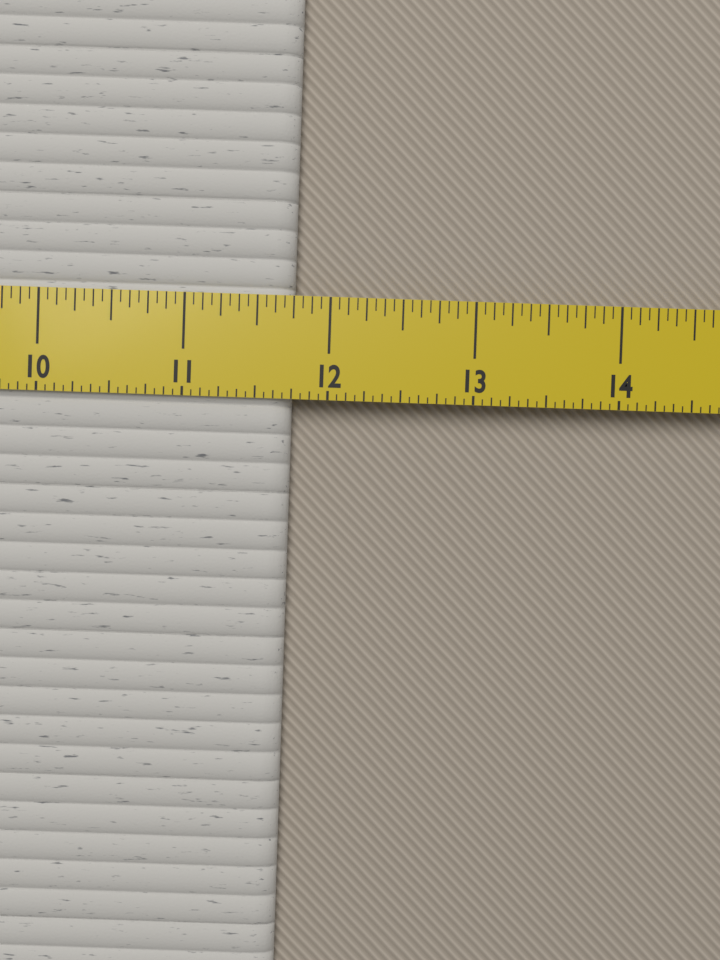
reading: 11.7500 in
